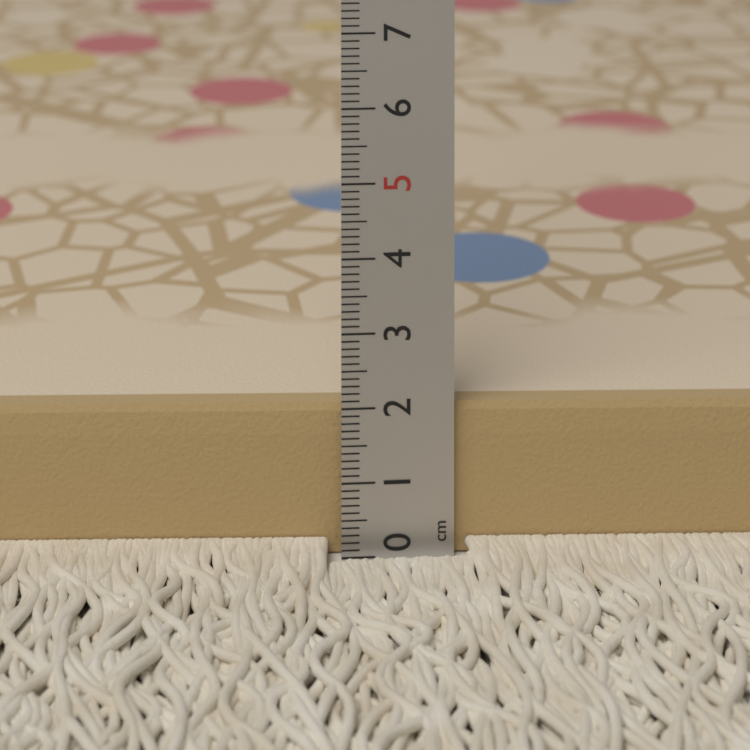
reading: 2.0 cm
